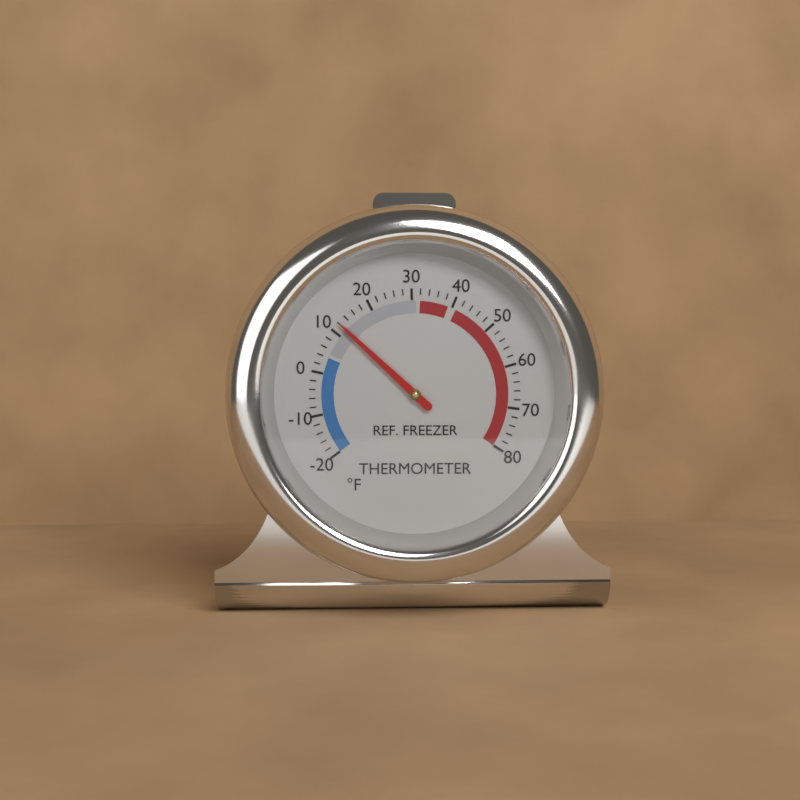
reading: 12 °F
